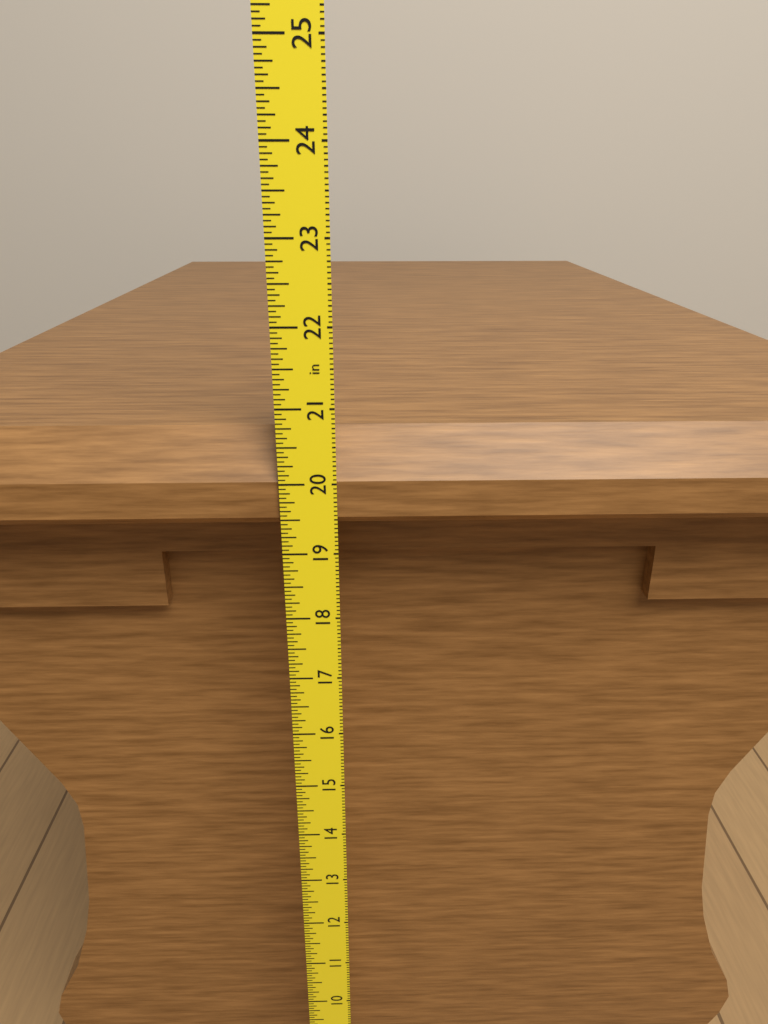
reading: 20.6250 in
